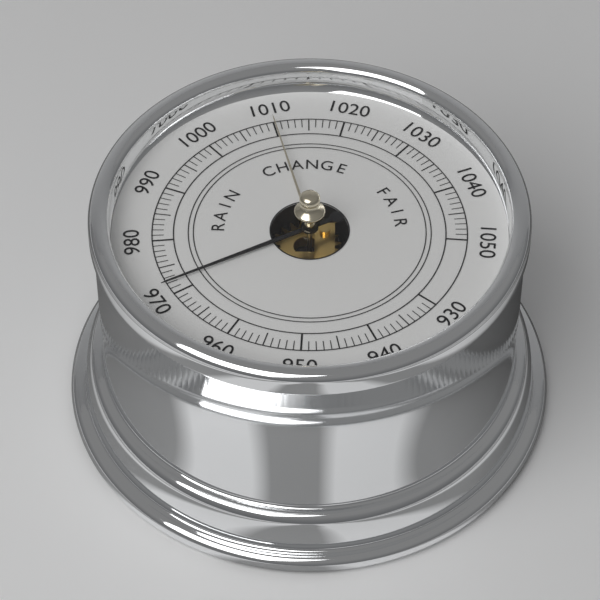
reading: 972 (no unit)
